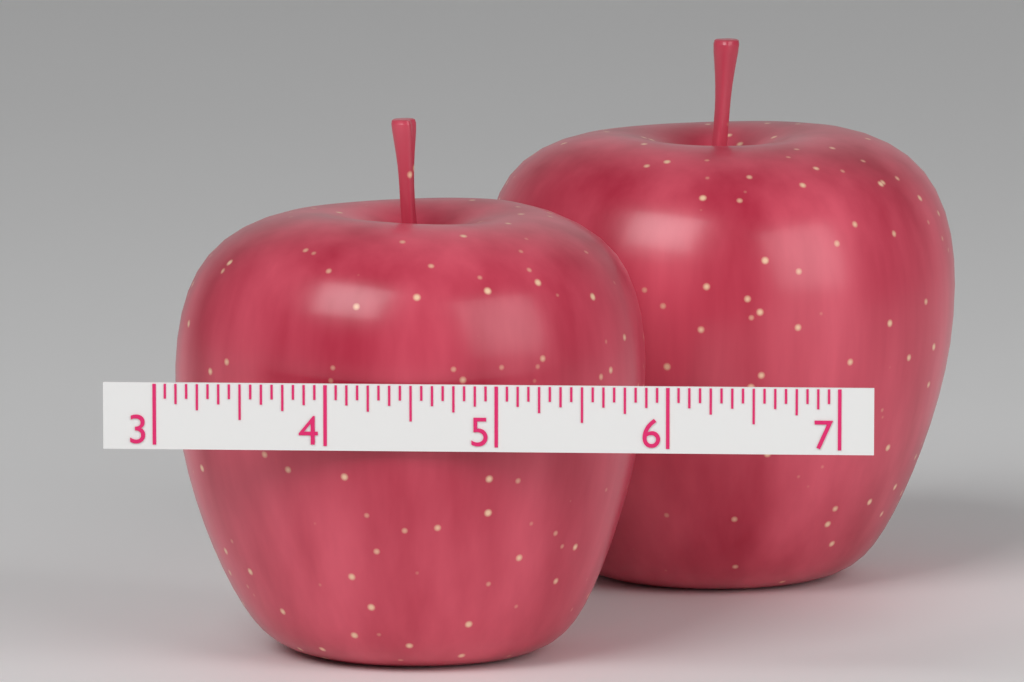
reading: 5.8125 (no unit)
